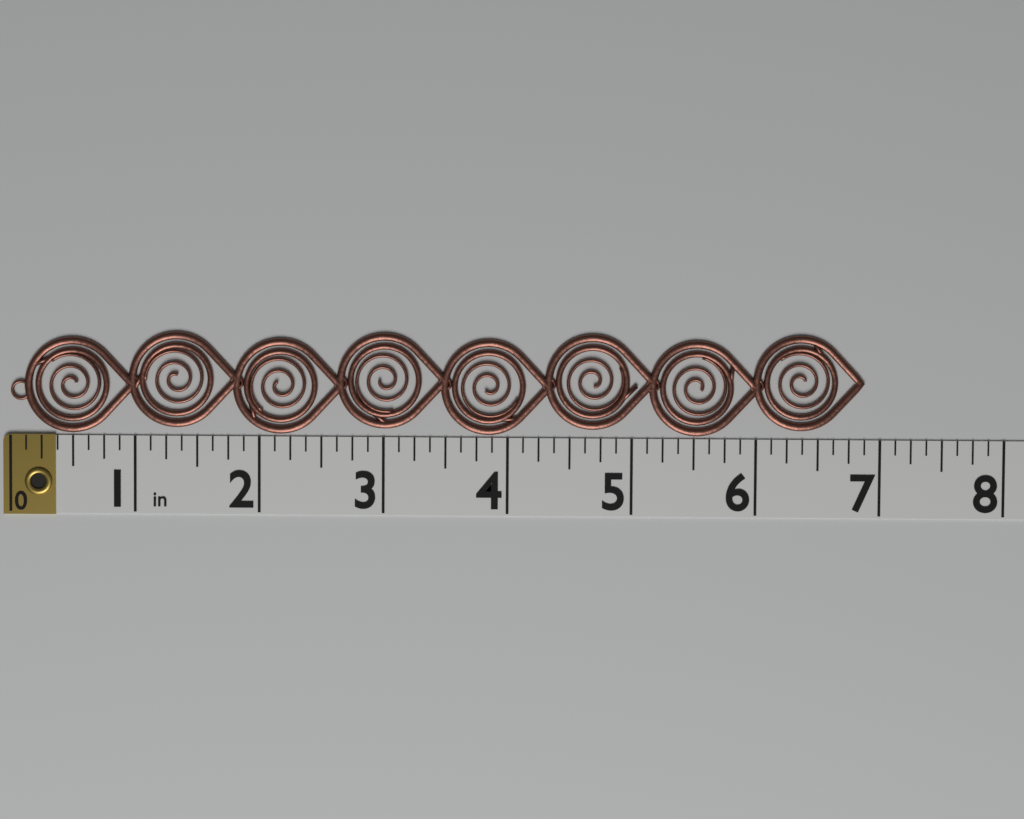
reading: 6.875 in
